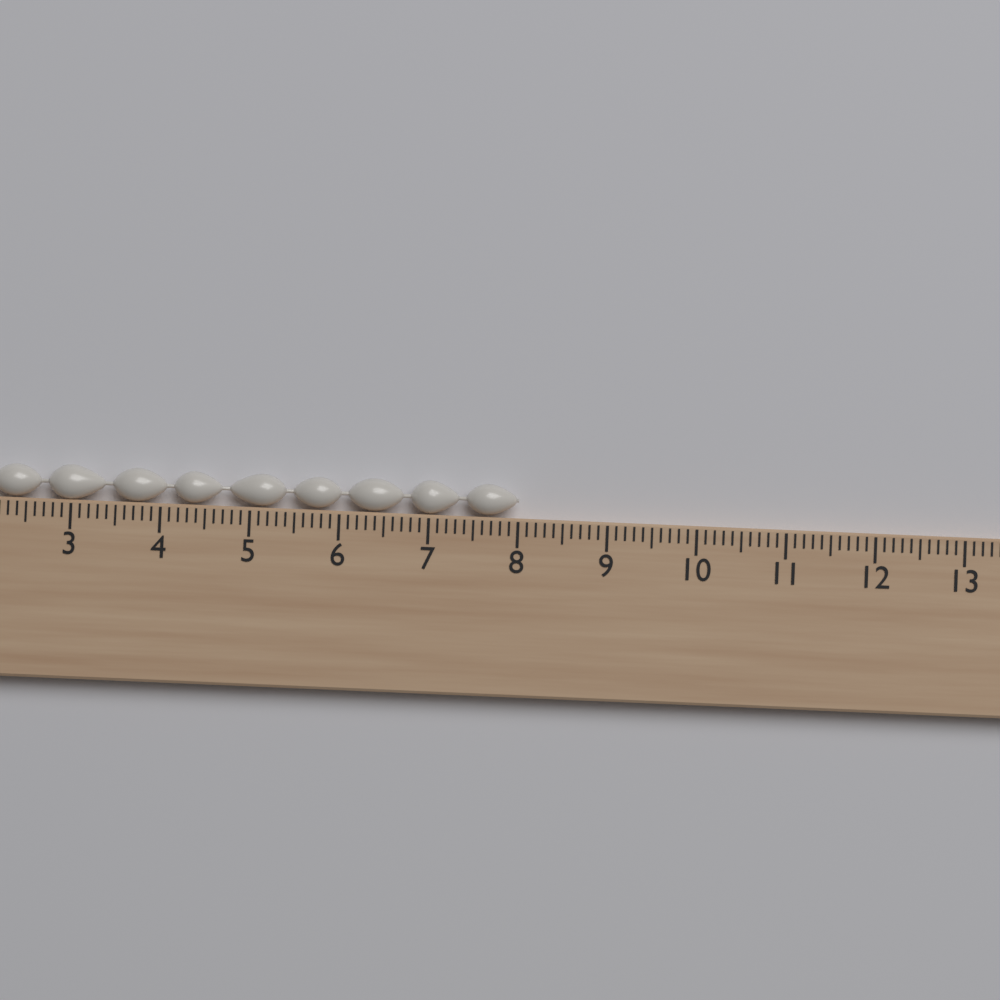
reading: 8.0 cm
